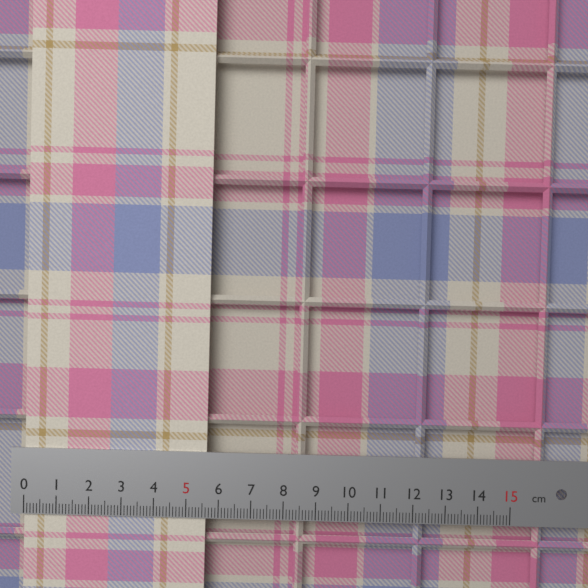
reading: 5.6 cm
